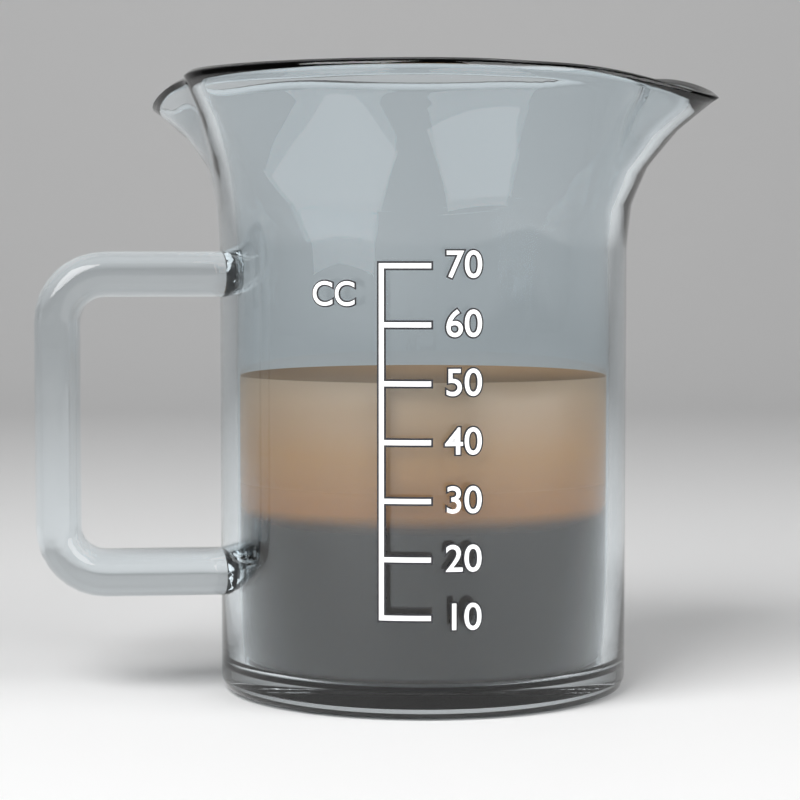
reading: 50 cc
